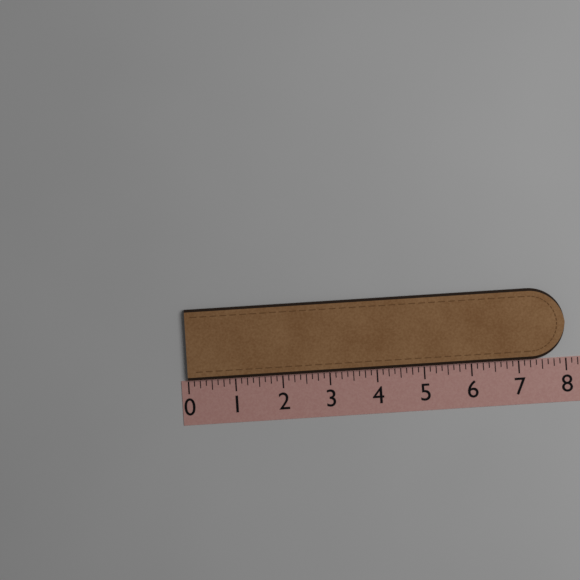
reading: 8.000 (no unit)
